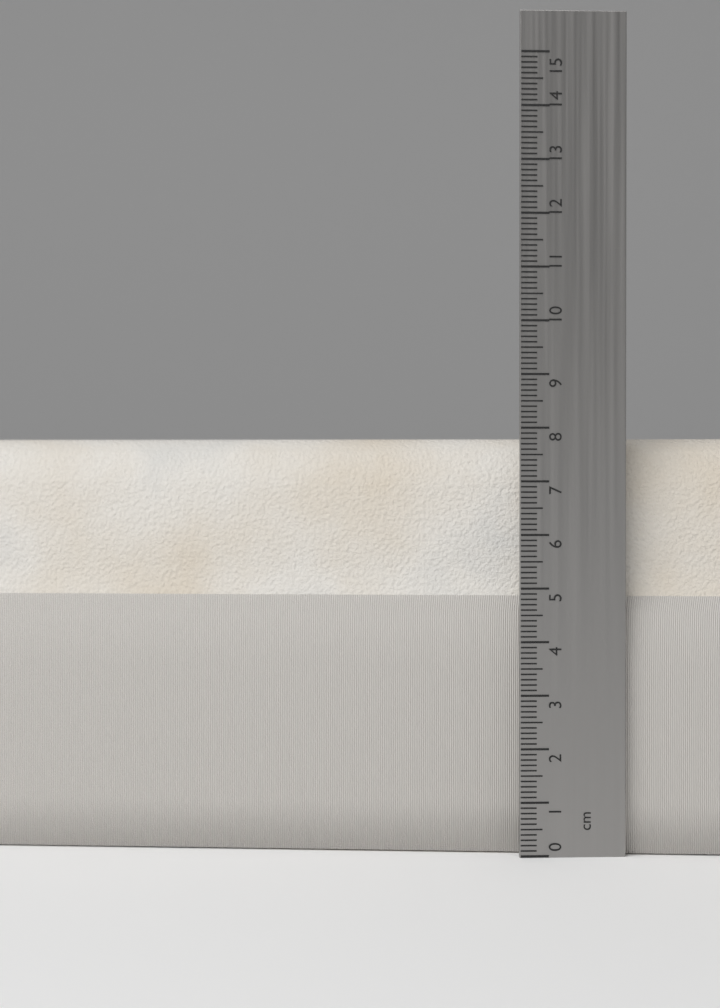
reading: 7.8 cm
